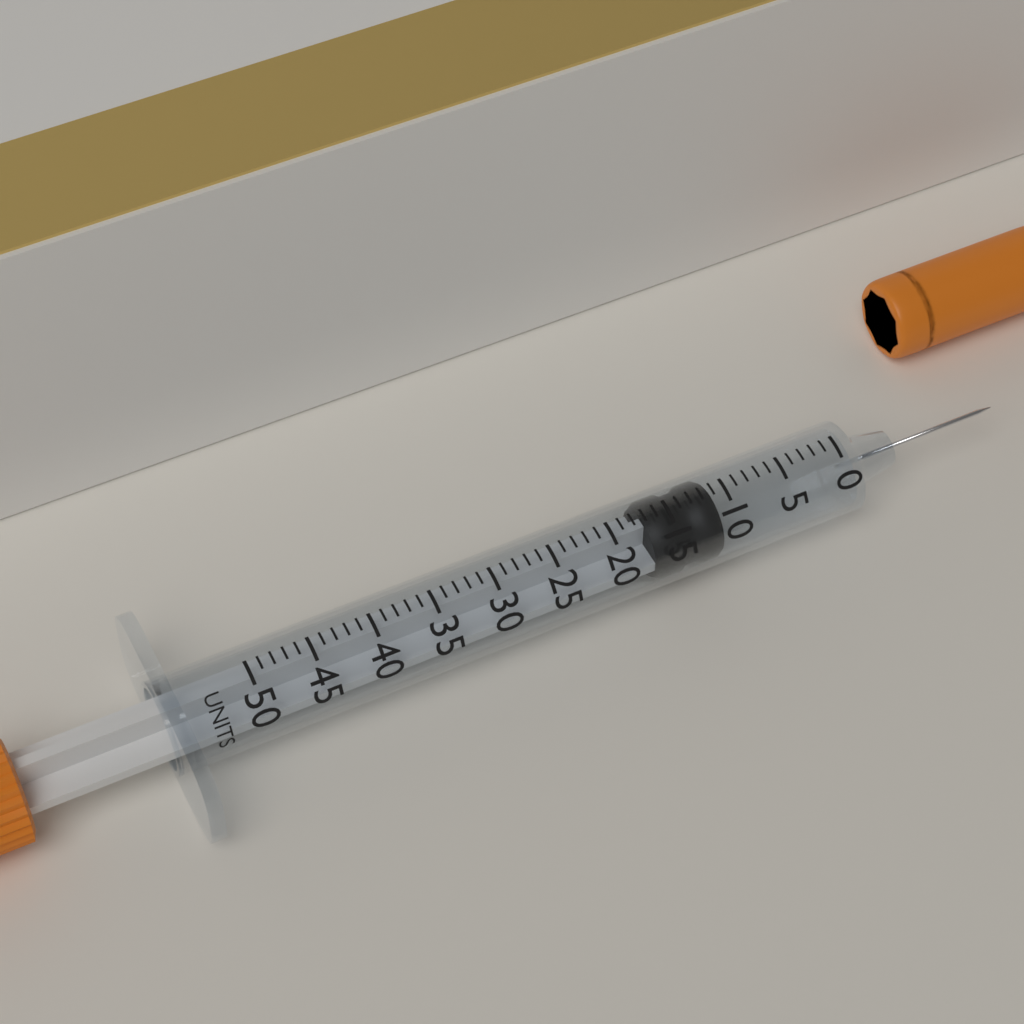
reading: 11 units
